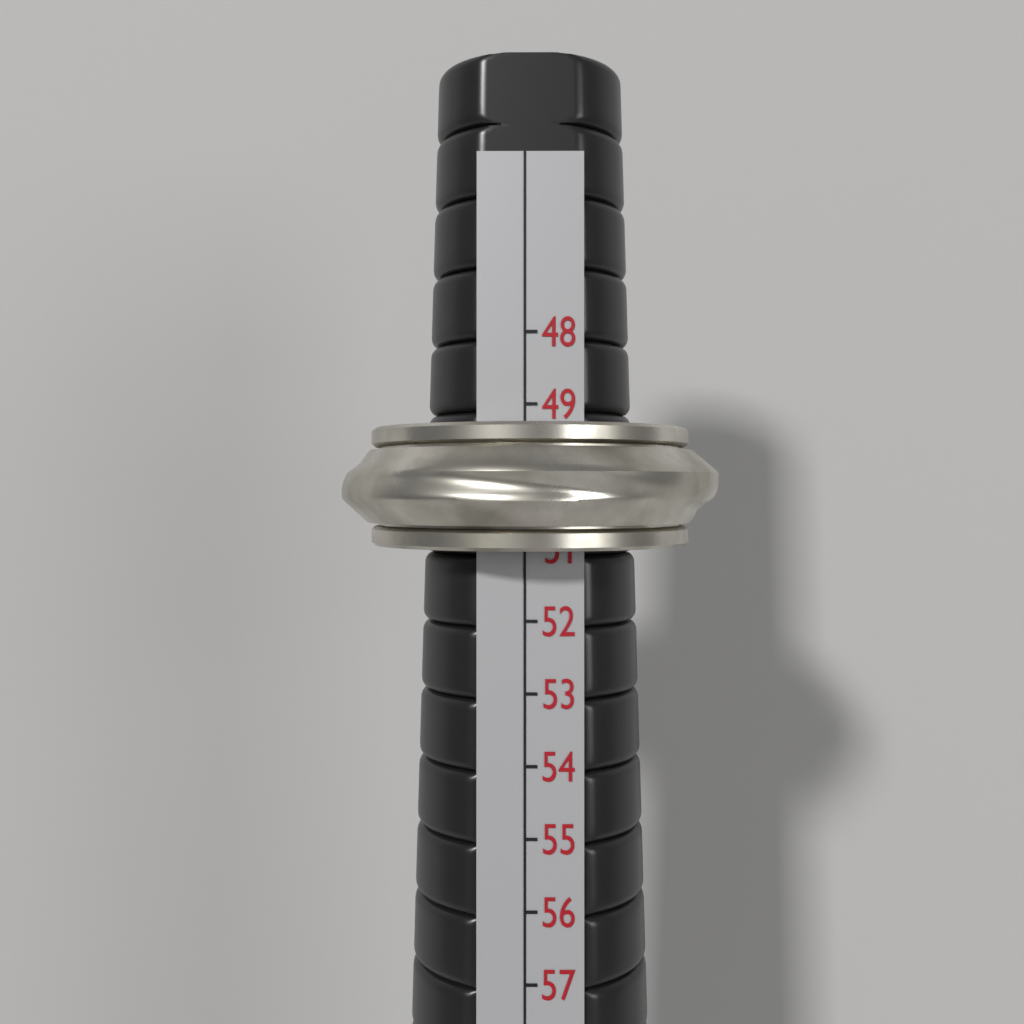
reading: 51 (no unit)
